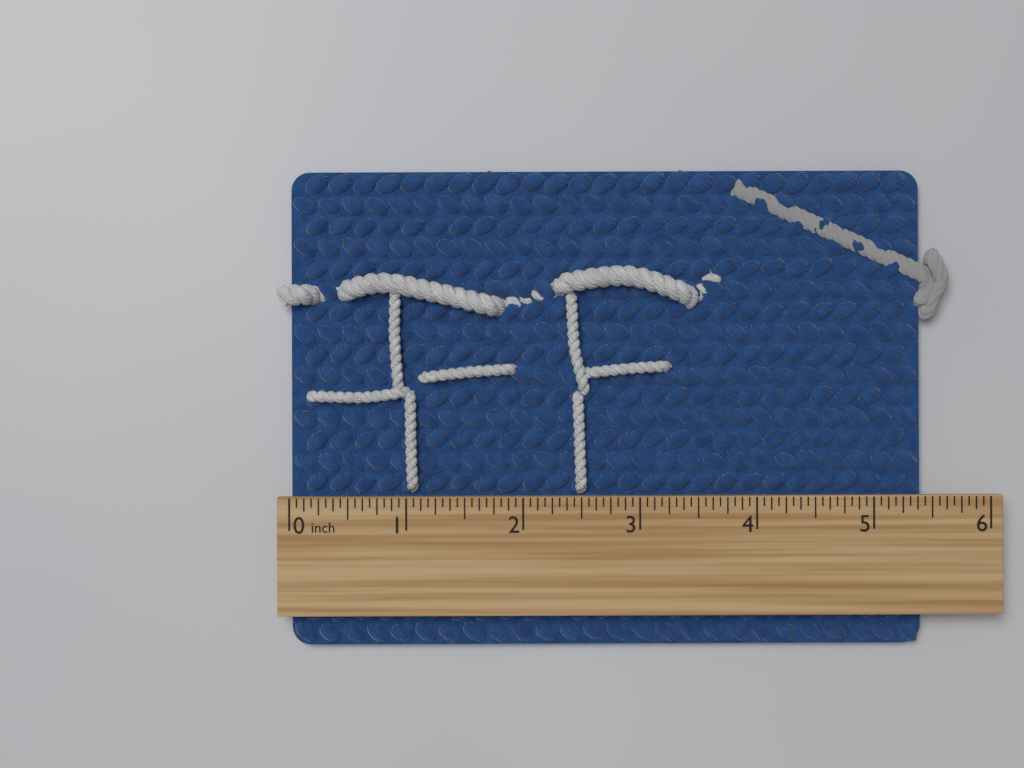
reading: 5.4375 inch
